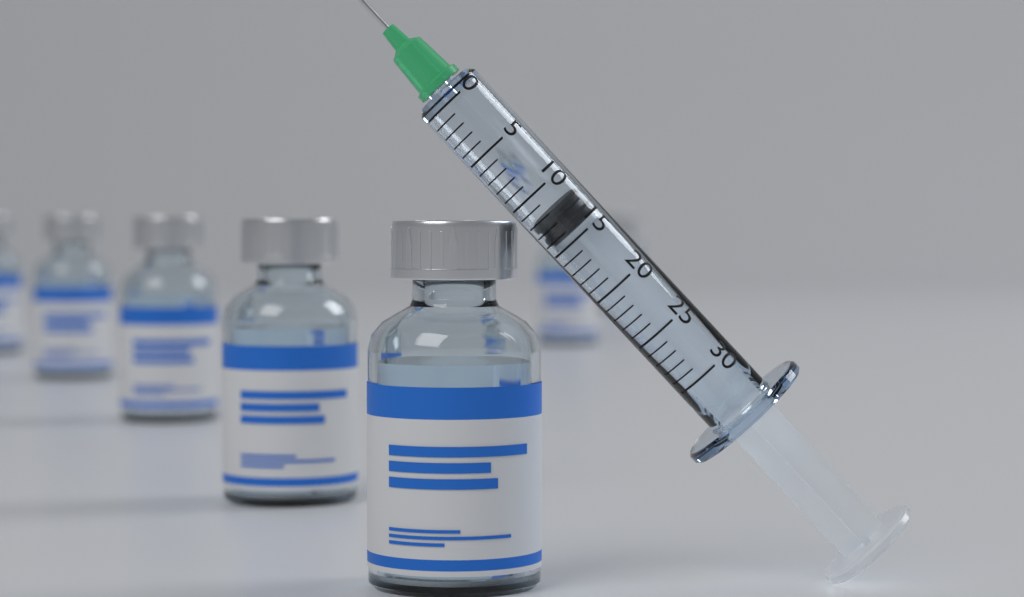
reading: 12 (no unit)
